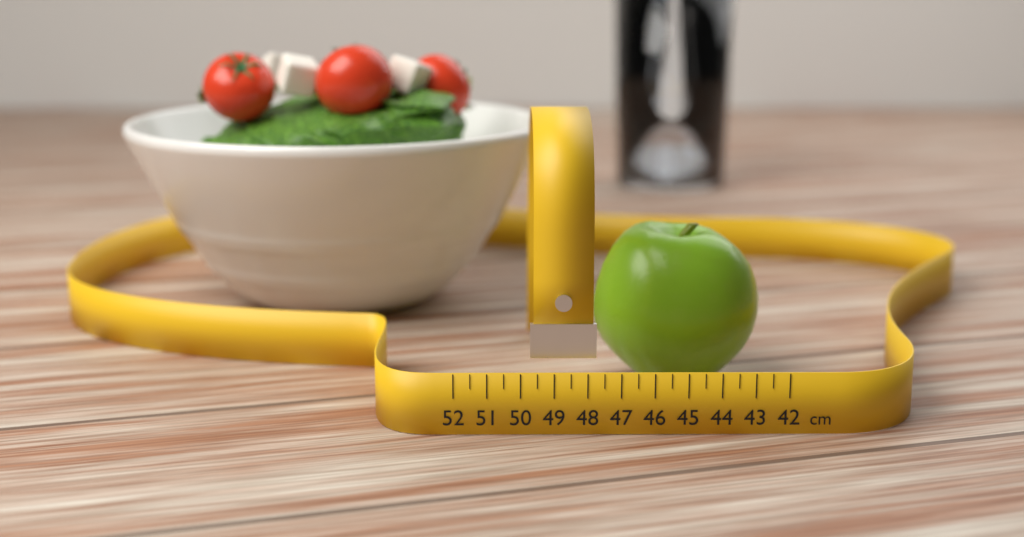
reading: 47.5 cm
